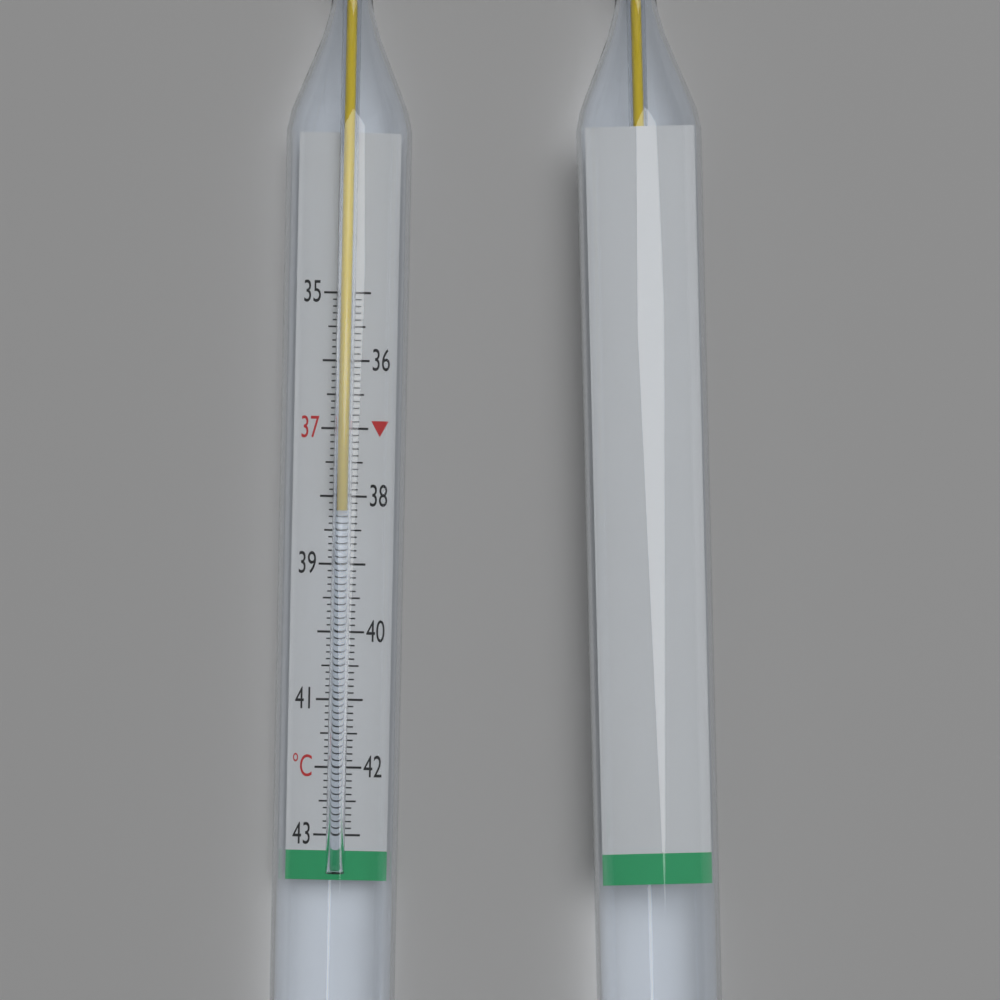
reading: 38.2 °C
